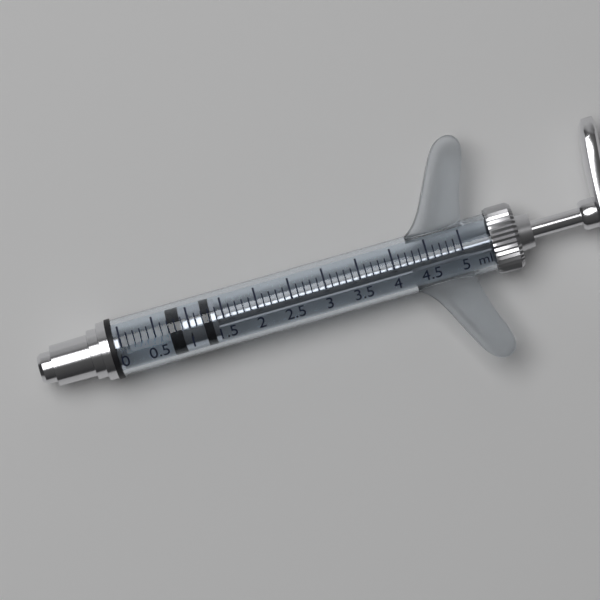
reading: 0.7 ml
